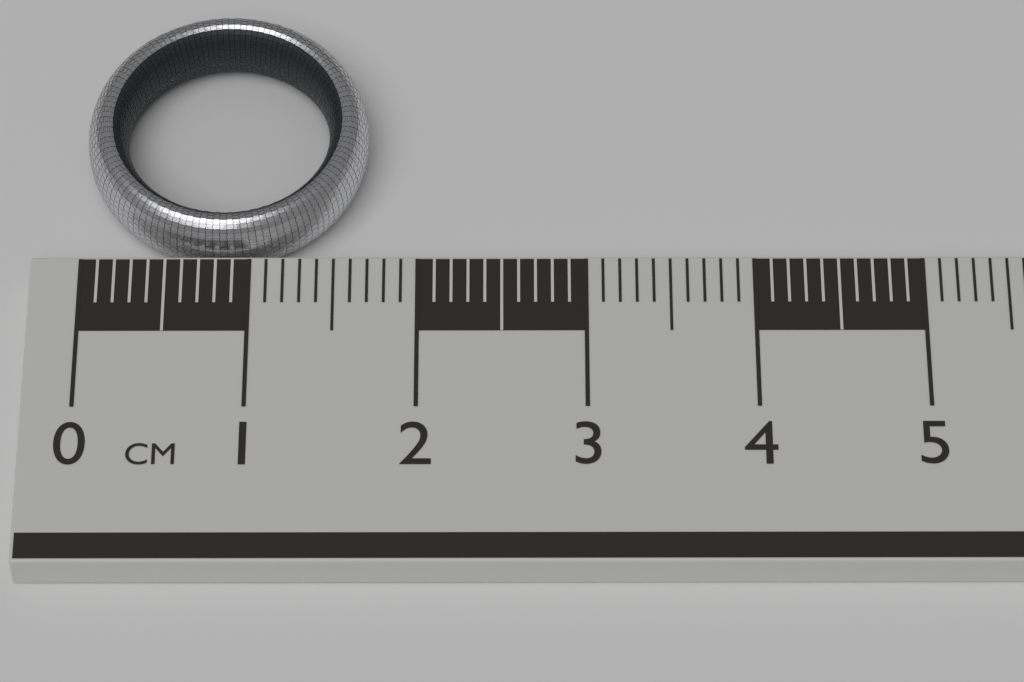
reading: 1.7 cm
